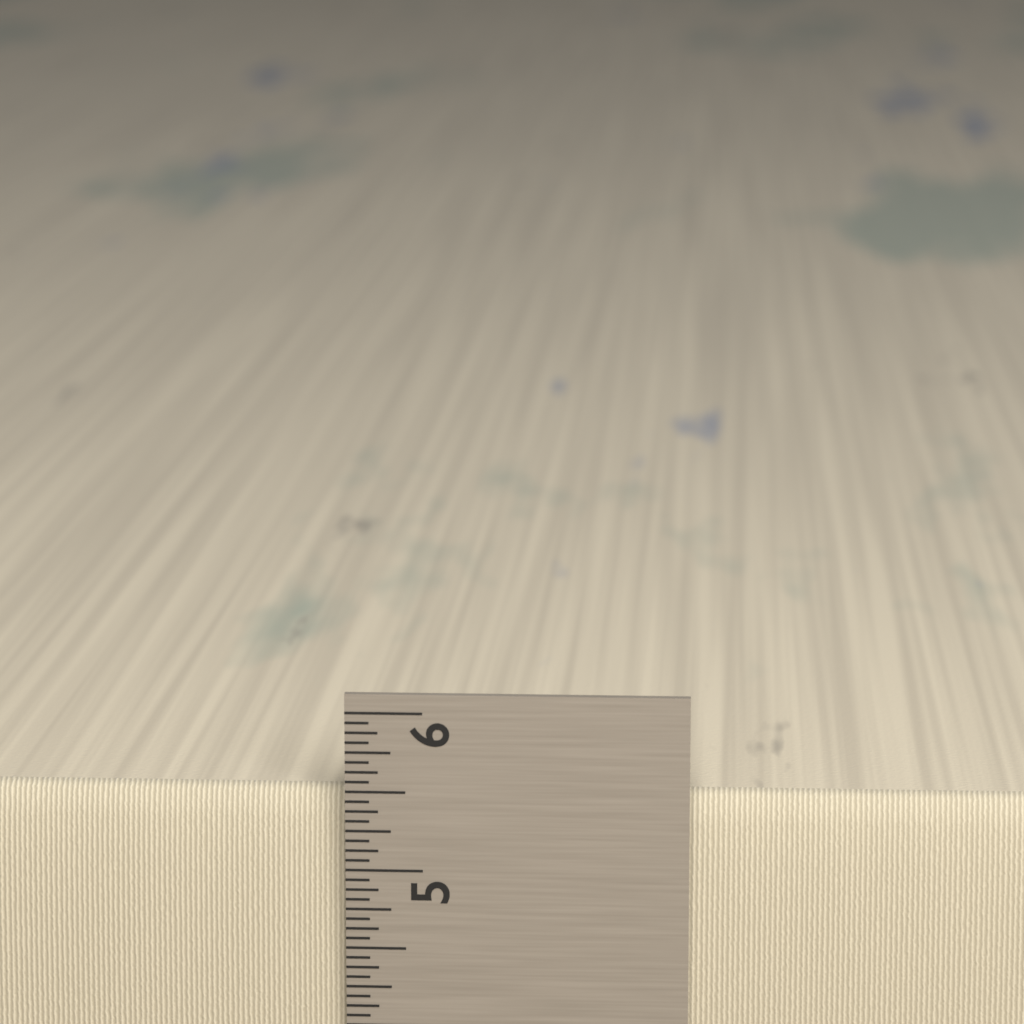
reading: 5.5000 in
